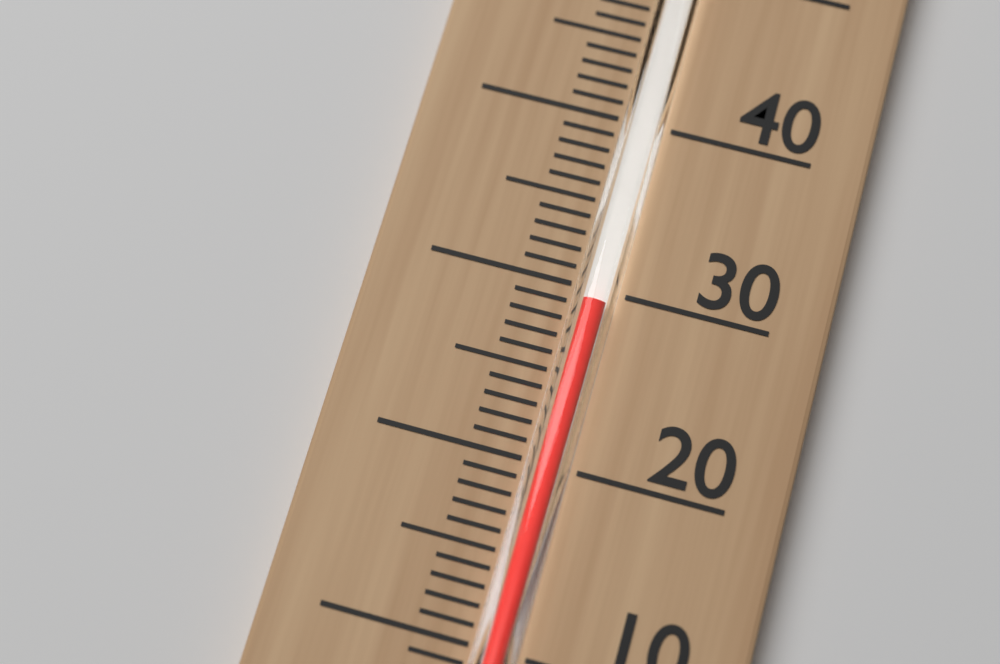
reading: 29 °C
